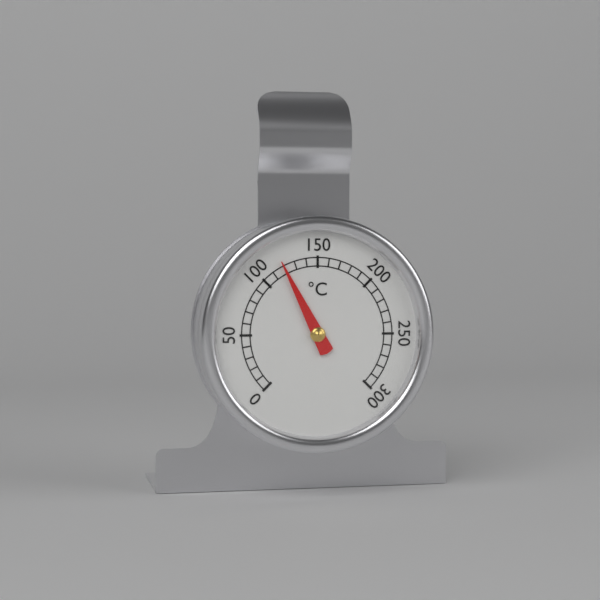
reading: 120 °C
